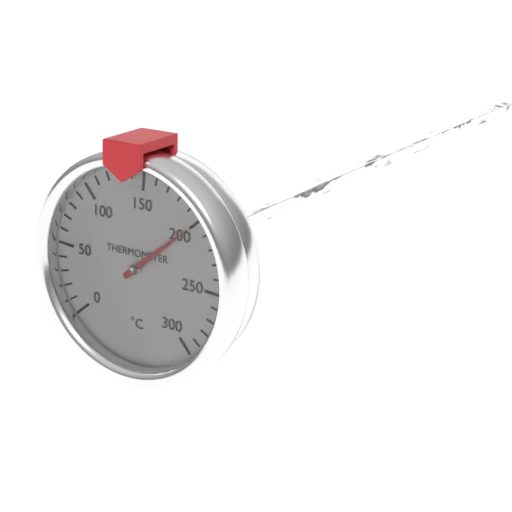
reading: 200 °C
